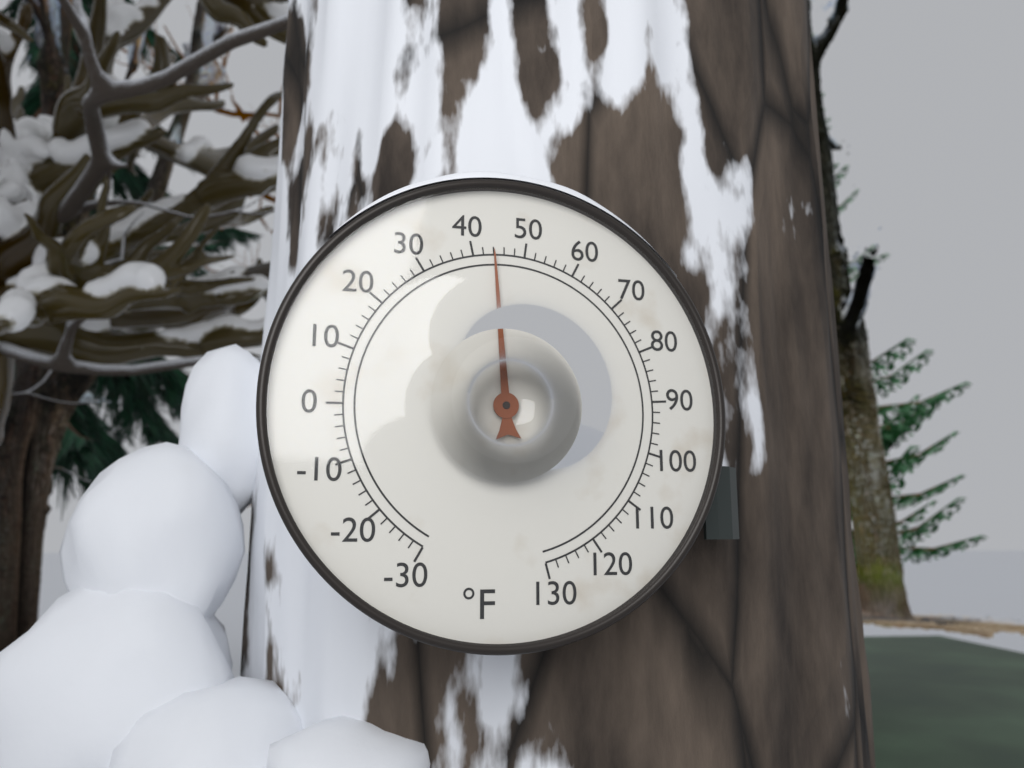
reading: 44 °F
